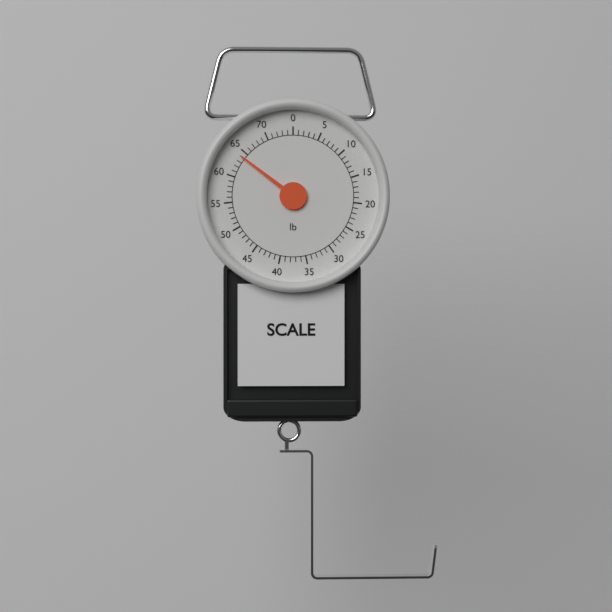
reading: 64 lb
